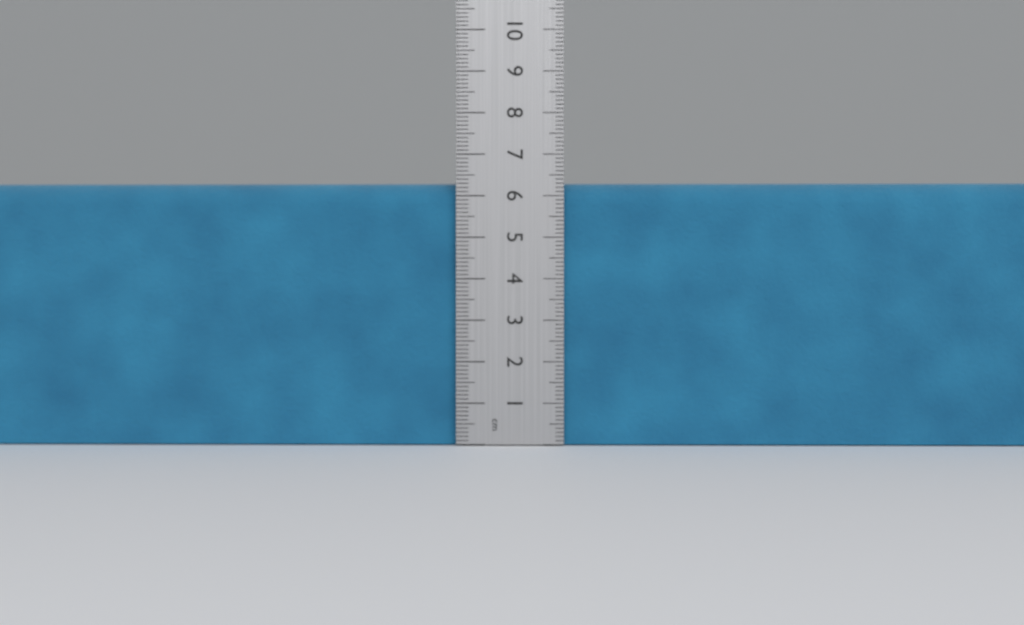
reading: 6.3 cm
